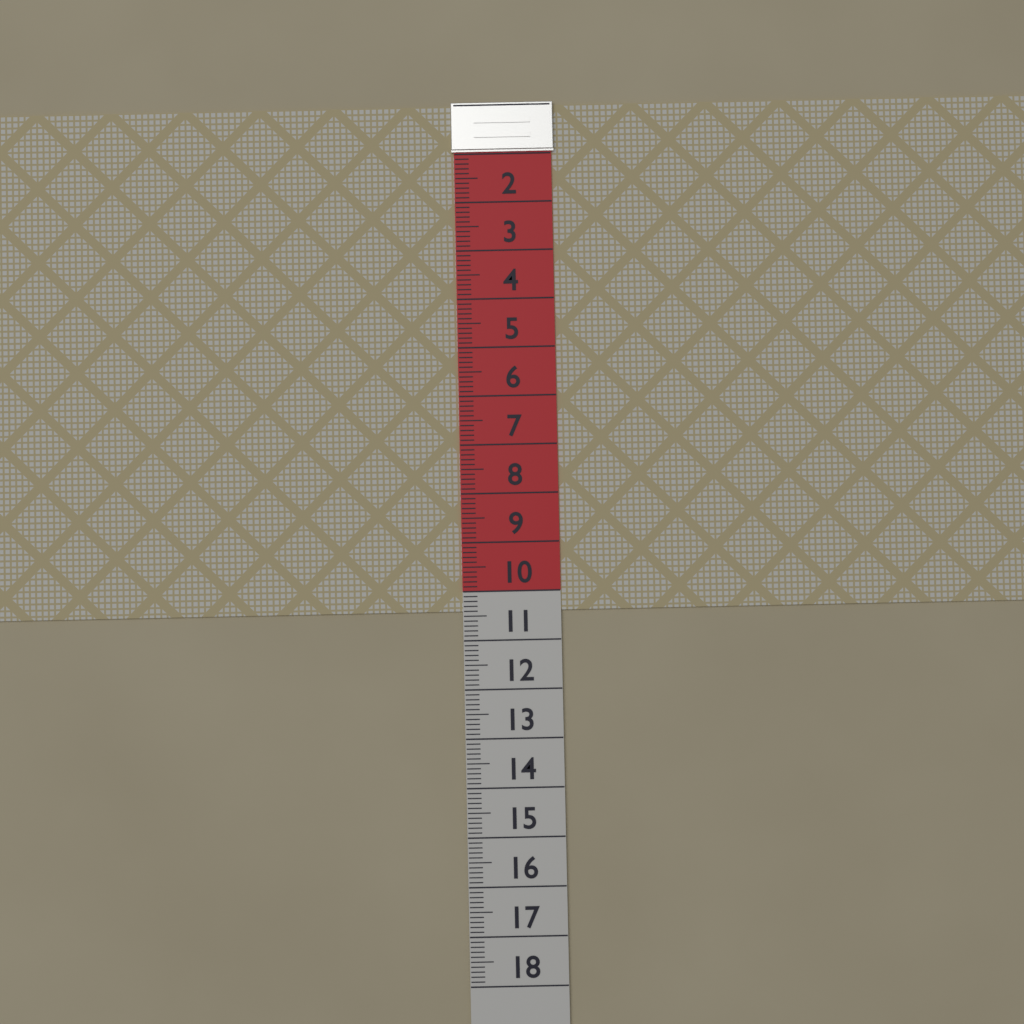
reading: 10.4 (no unit)
